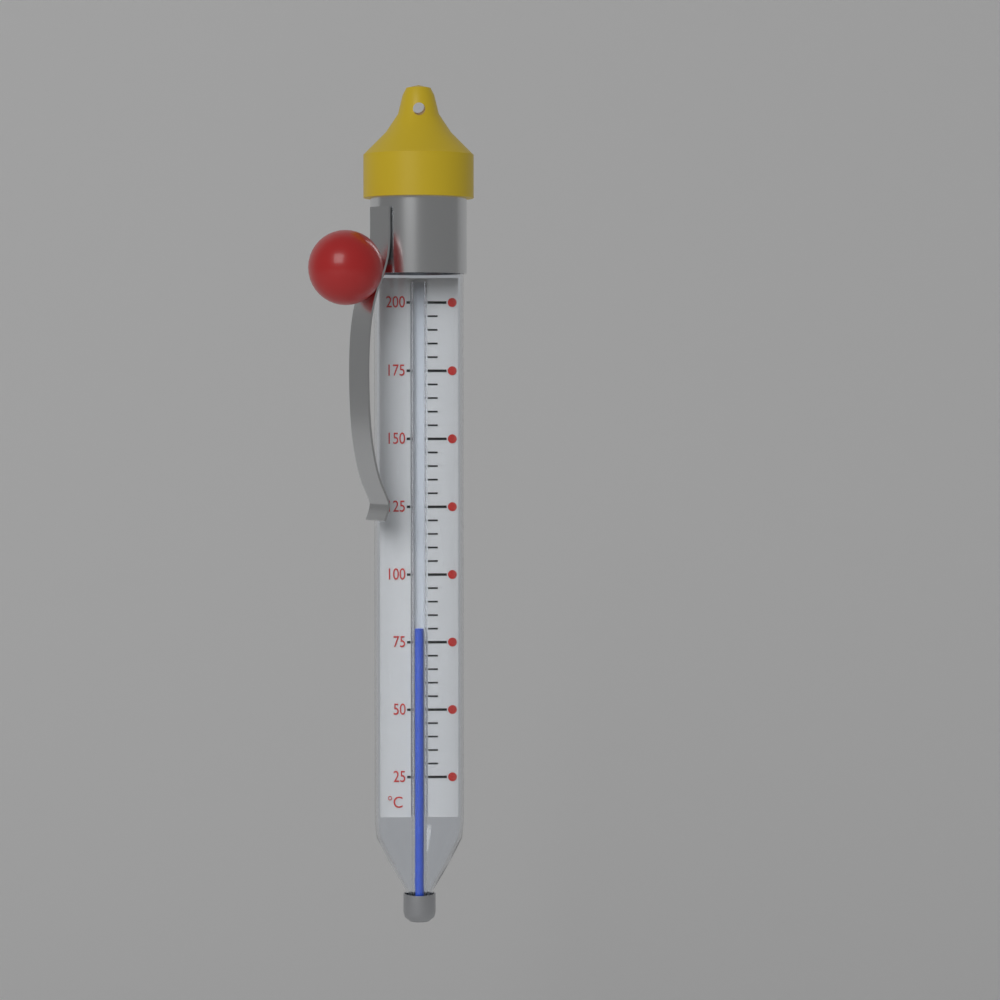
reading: 80 °C
